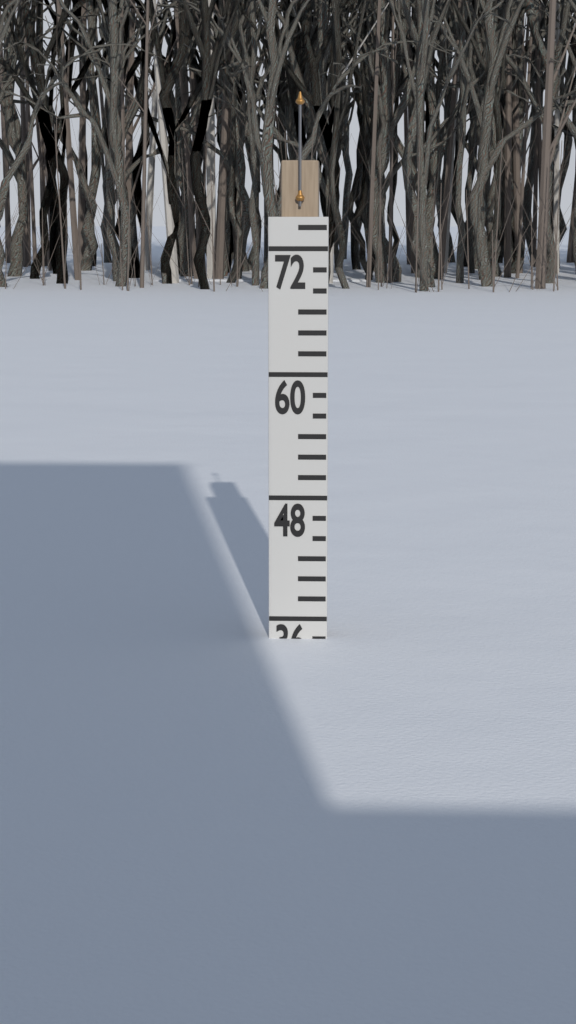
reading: 34 (no unit)
